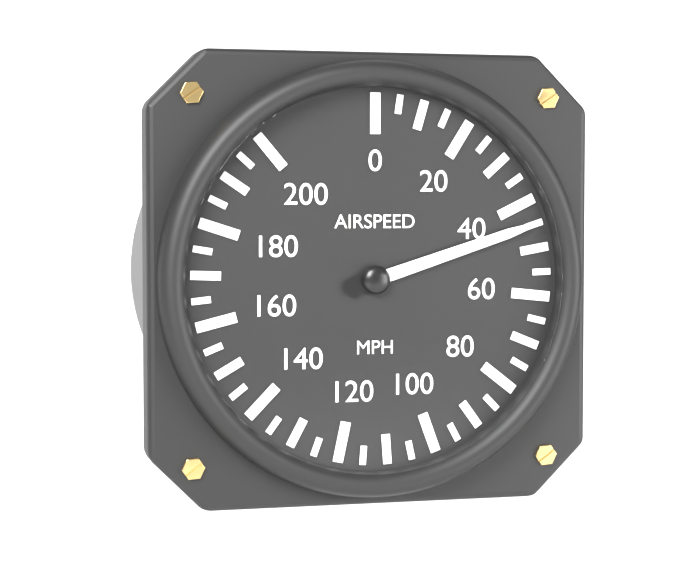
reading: 45 mph
